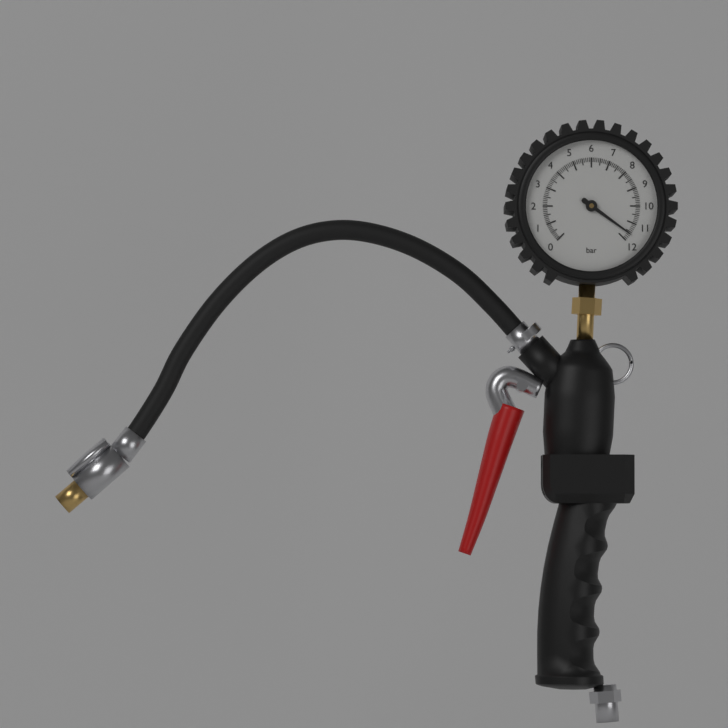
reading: 11.6 bar
